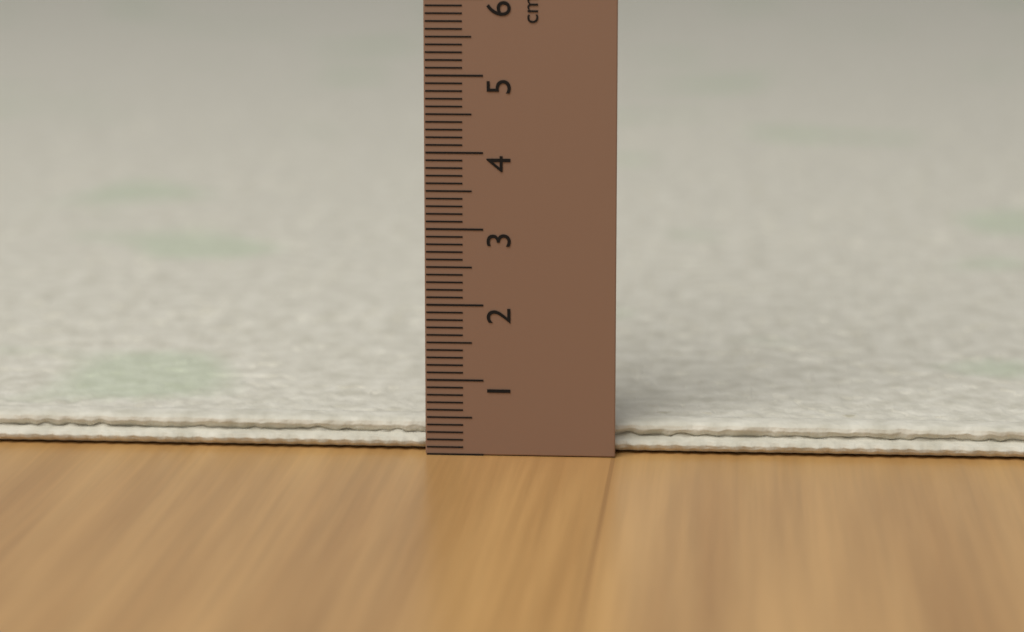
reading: 0.4 cm
